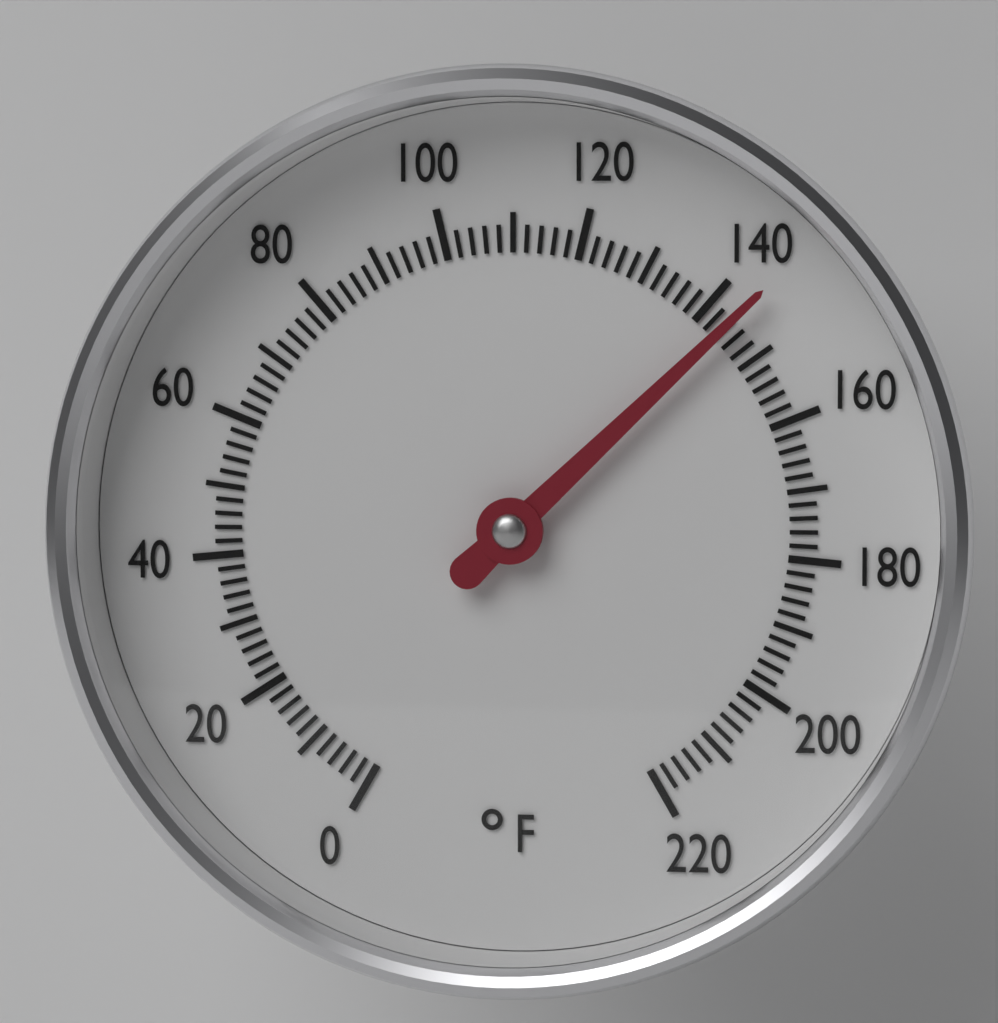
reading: 144 °F
